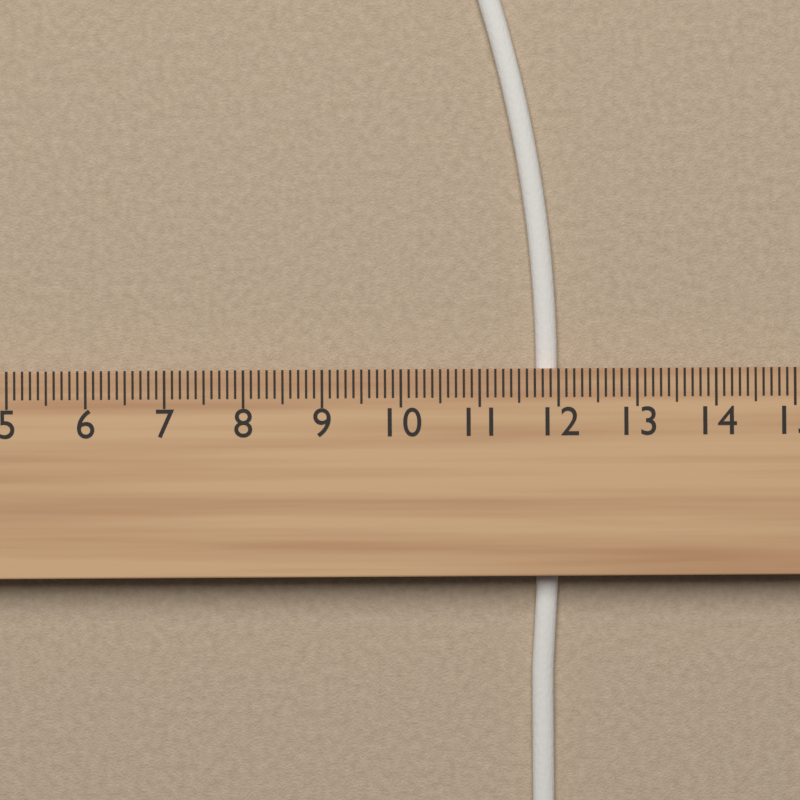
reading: 12.0 cm
